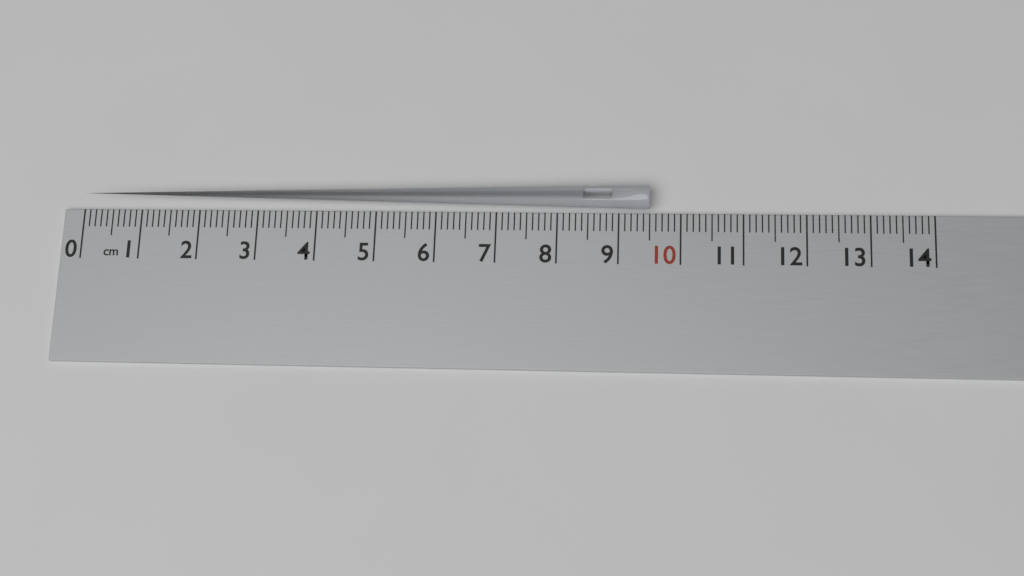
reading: 9.5 cm
